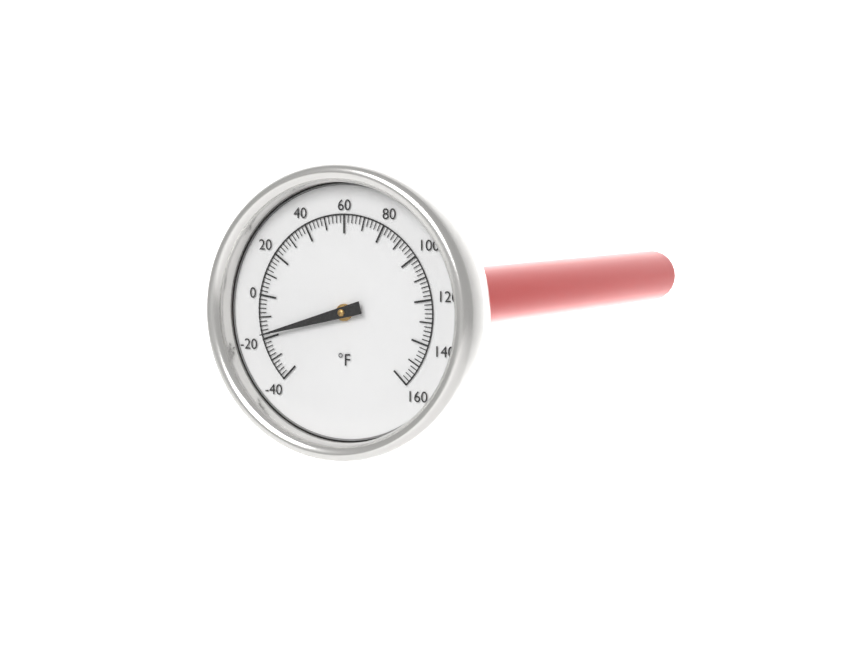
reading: -18 °F
